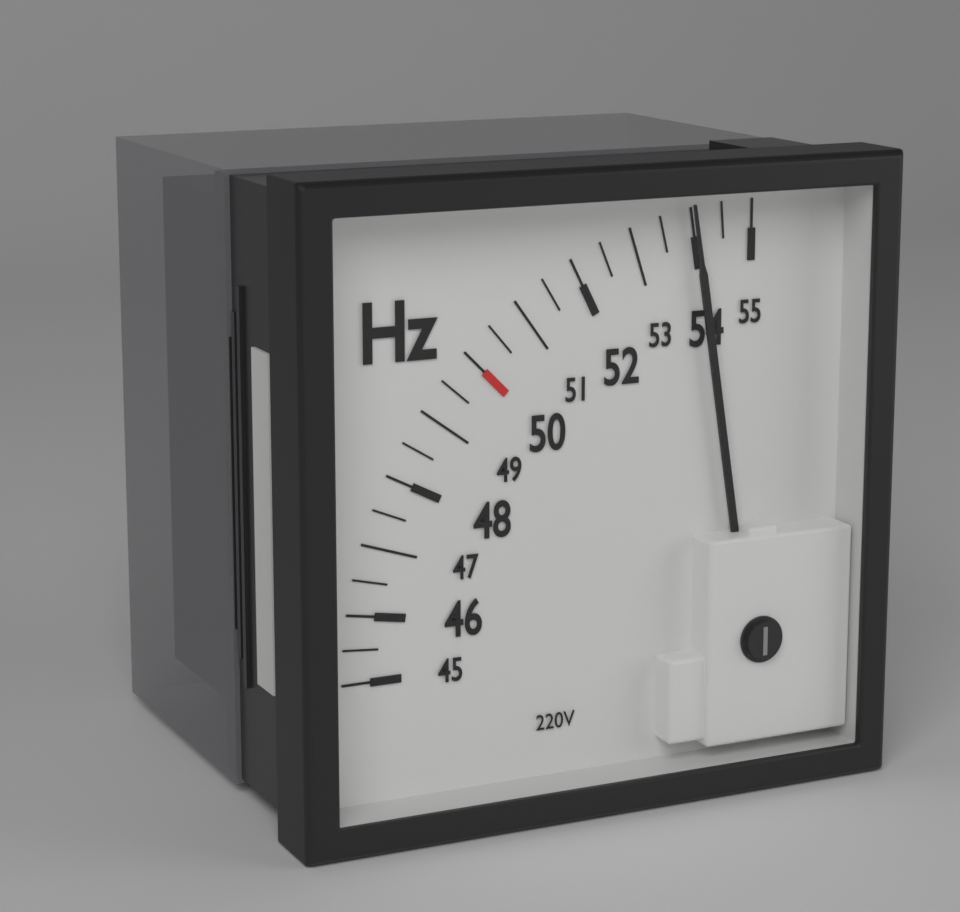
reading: 54.0 Hz
